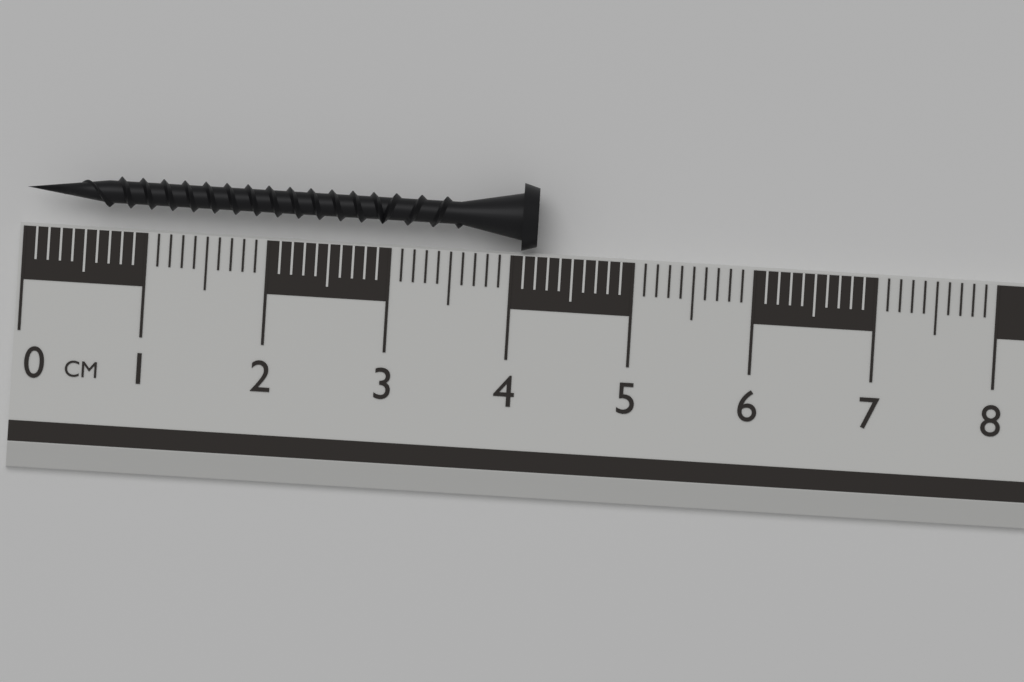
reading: 4.2 cm
